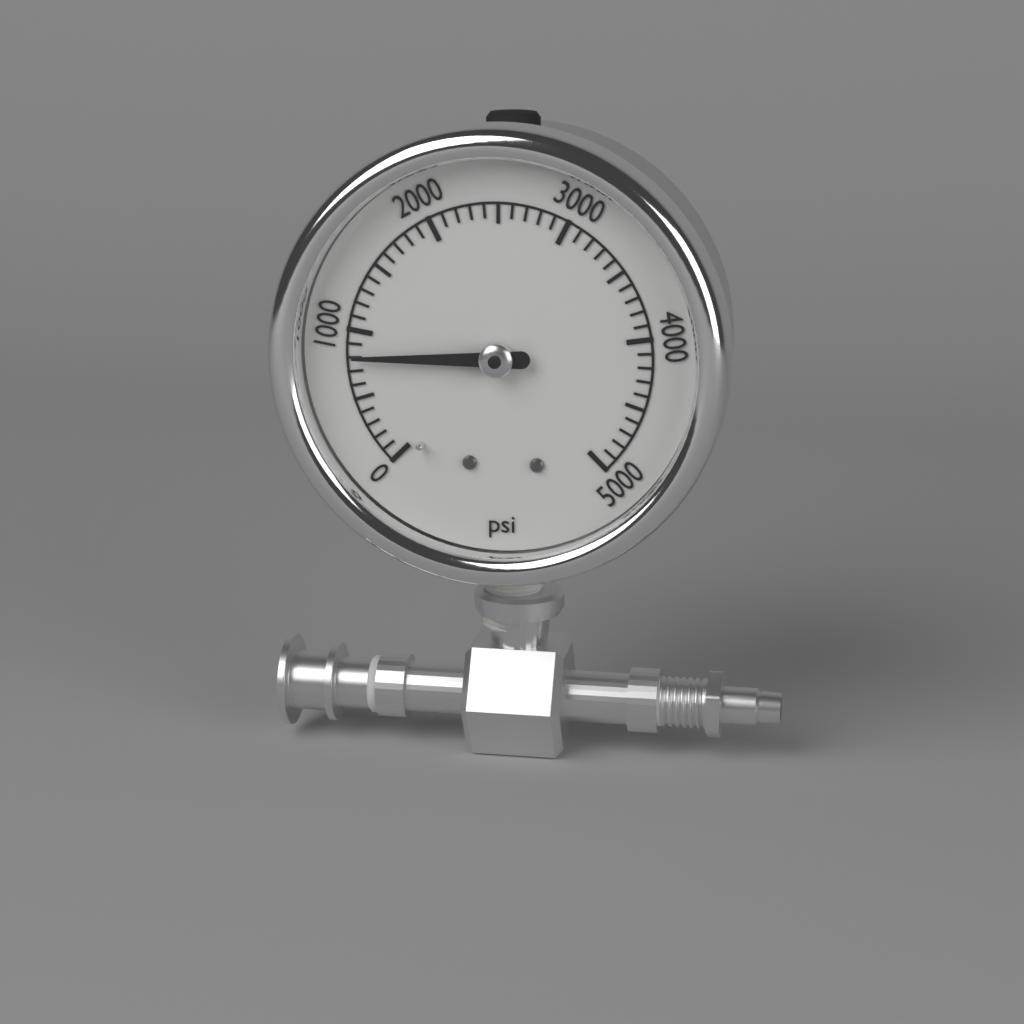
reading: 800 psi
